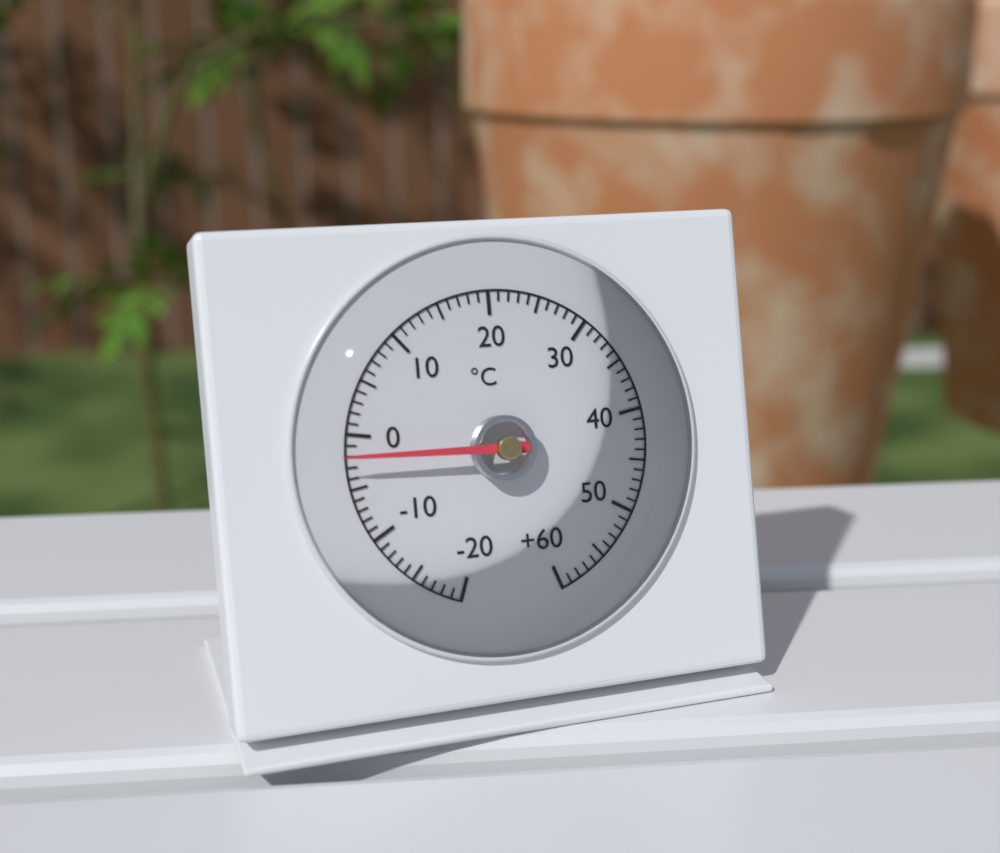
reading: -2 °C
